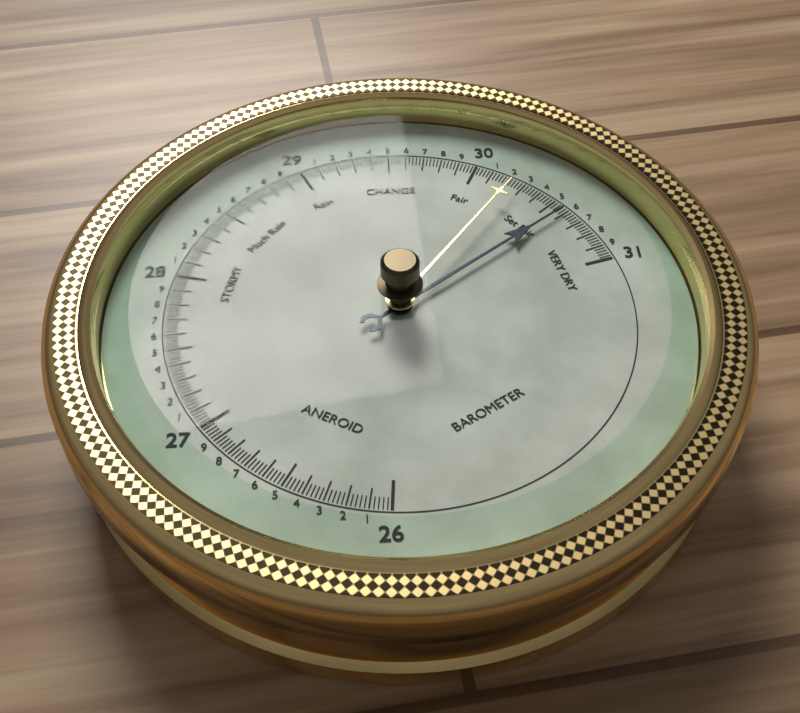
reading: 30.58 (no unit)
